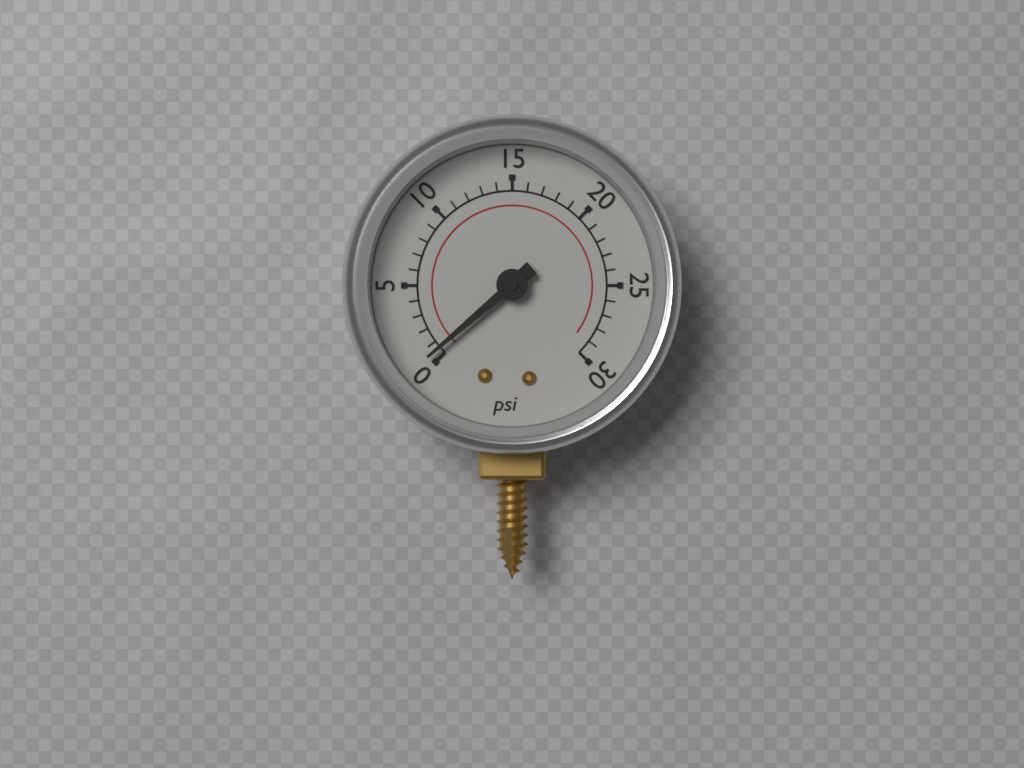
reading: 0.5 psi
